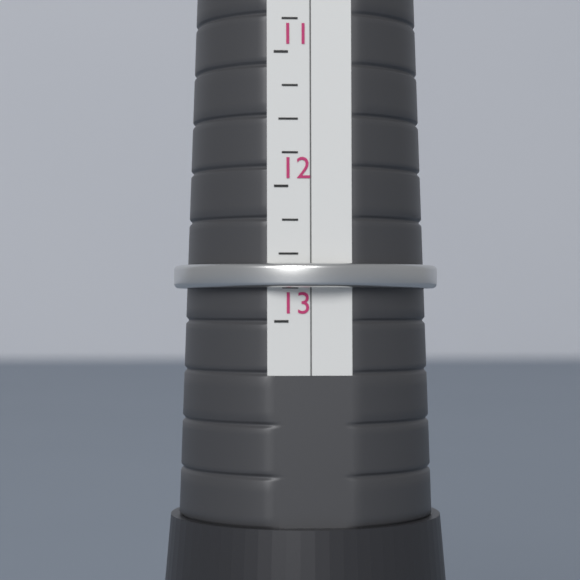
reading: 12.75 (no unit)
